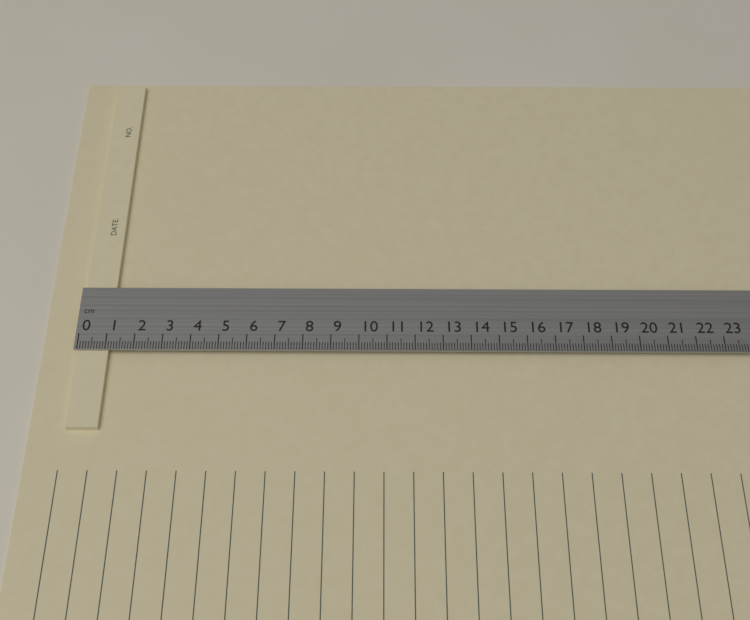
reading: 1.1 cm
